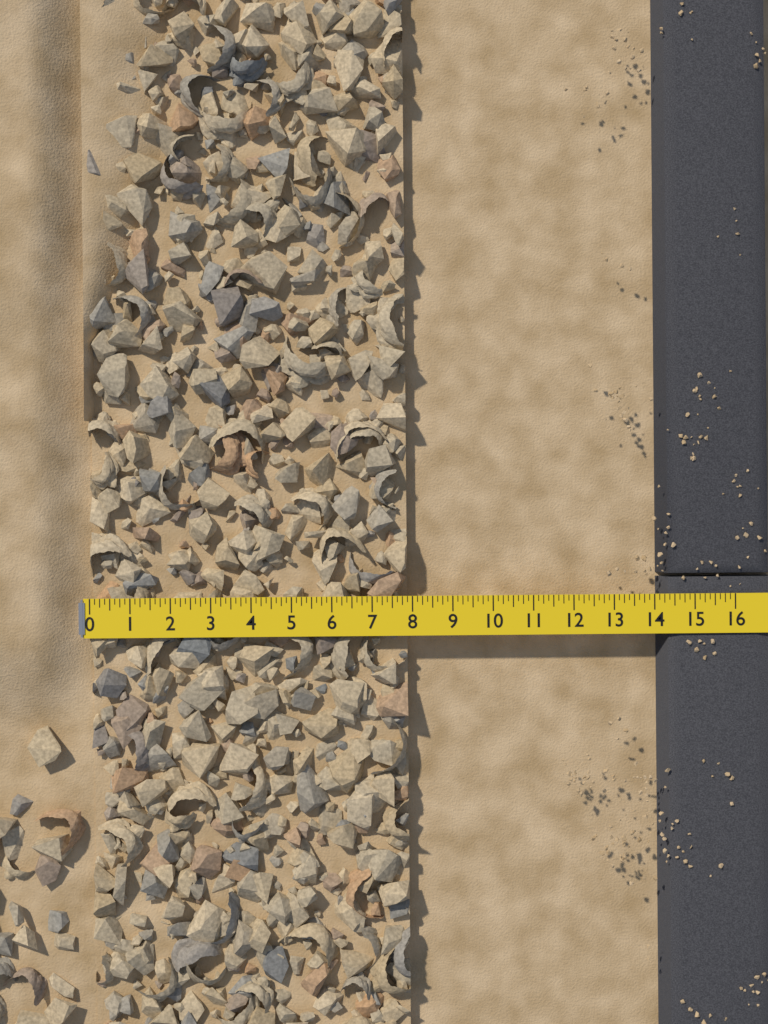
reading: 7.875 (no unit)
